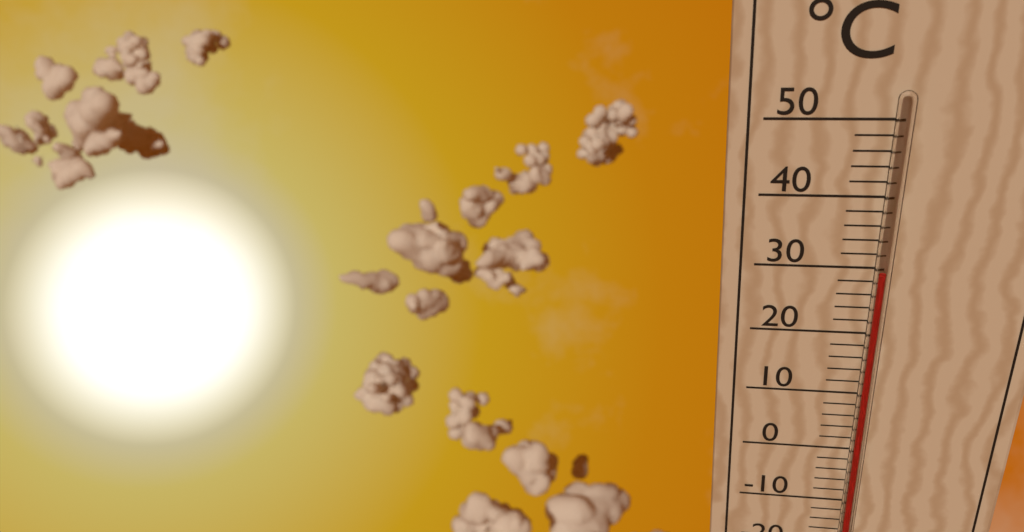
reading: 30 °C
